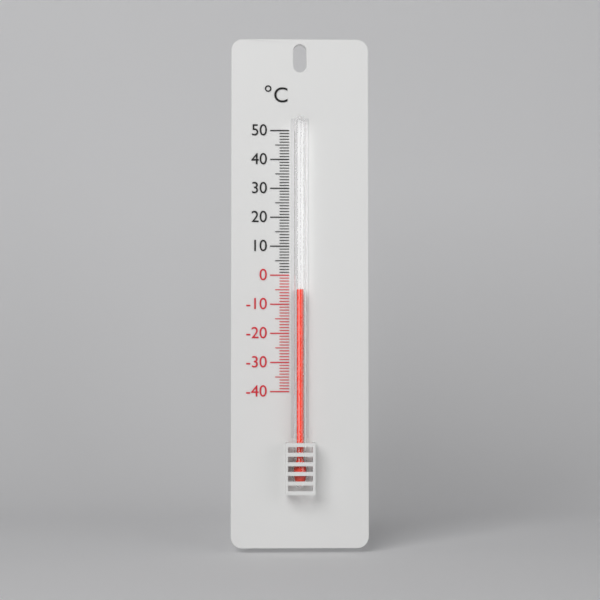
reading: -5 °C
